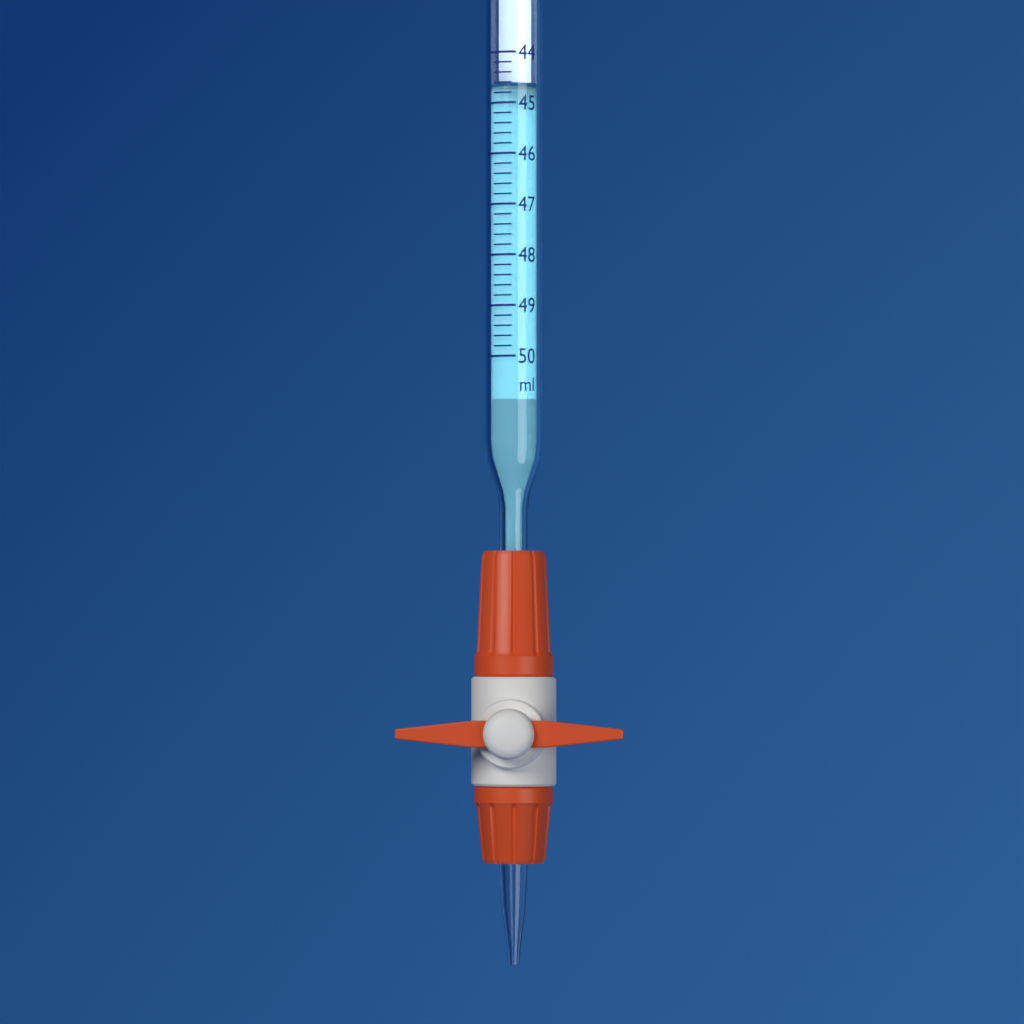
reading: 44.6 ml
